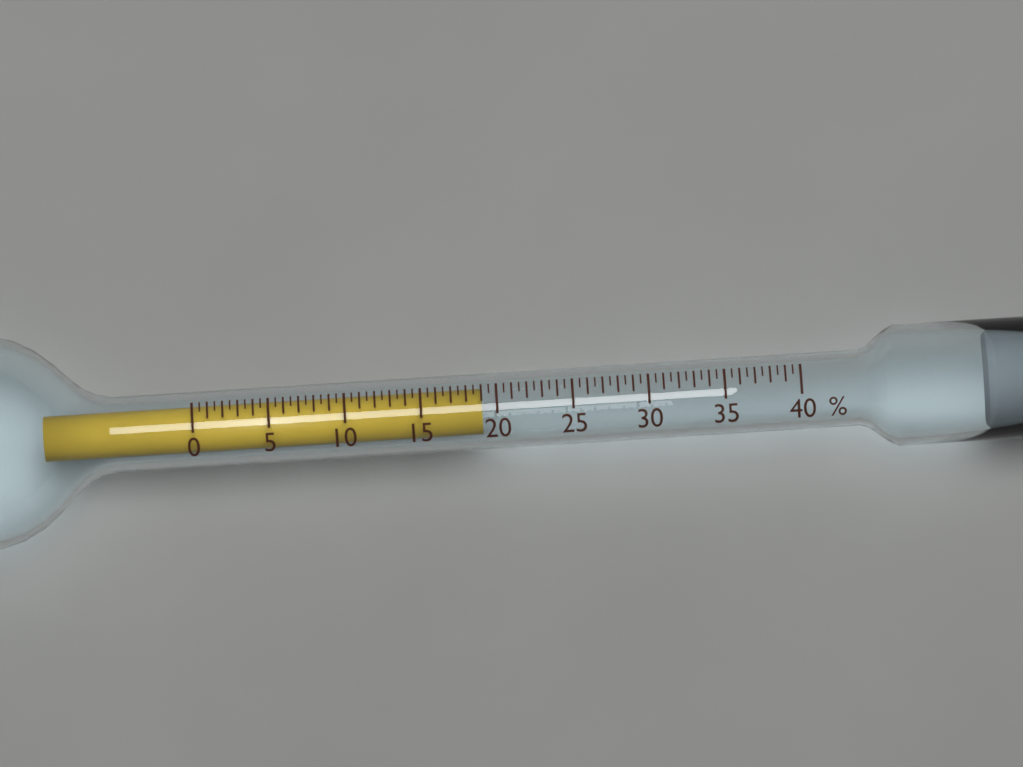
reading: 19.0 %
